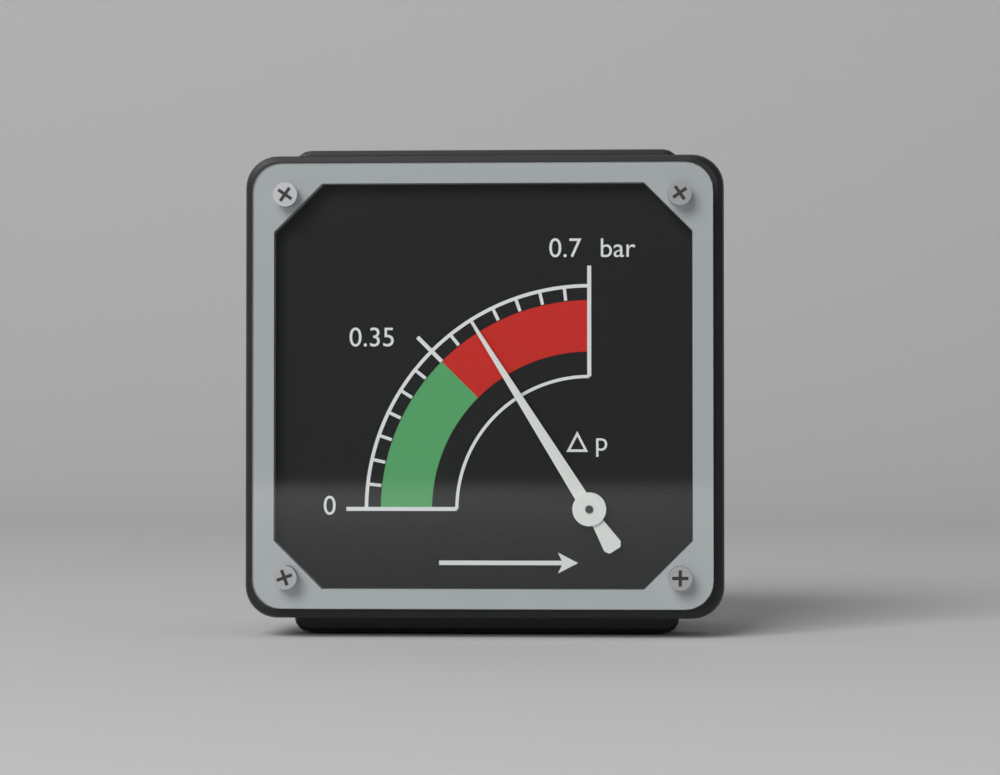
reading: 0.45 bar
